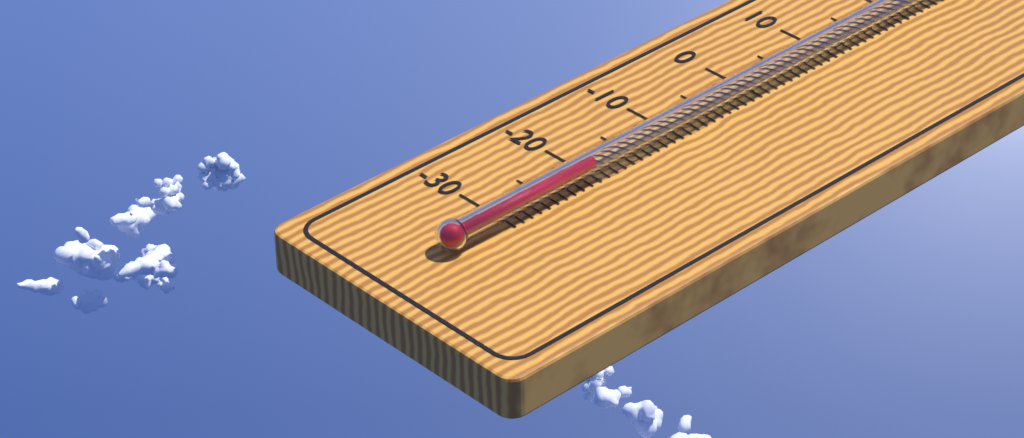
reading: -20 °C
